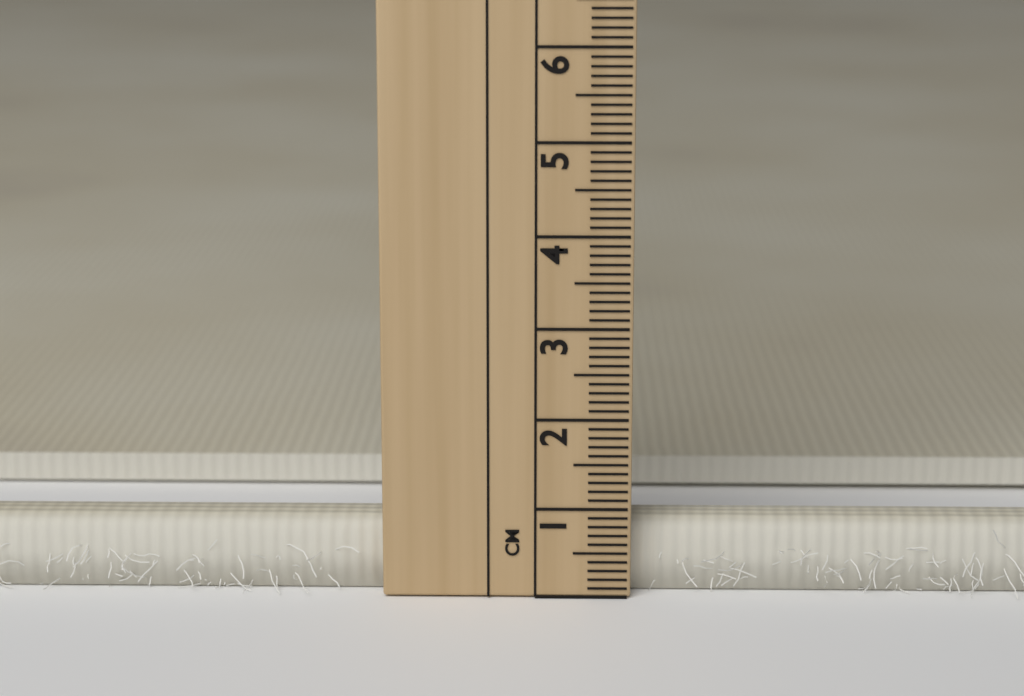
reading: 0.8 cm
